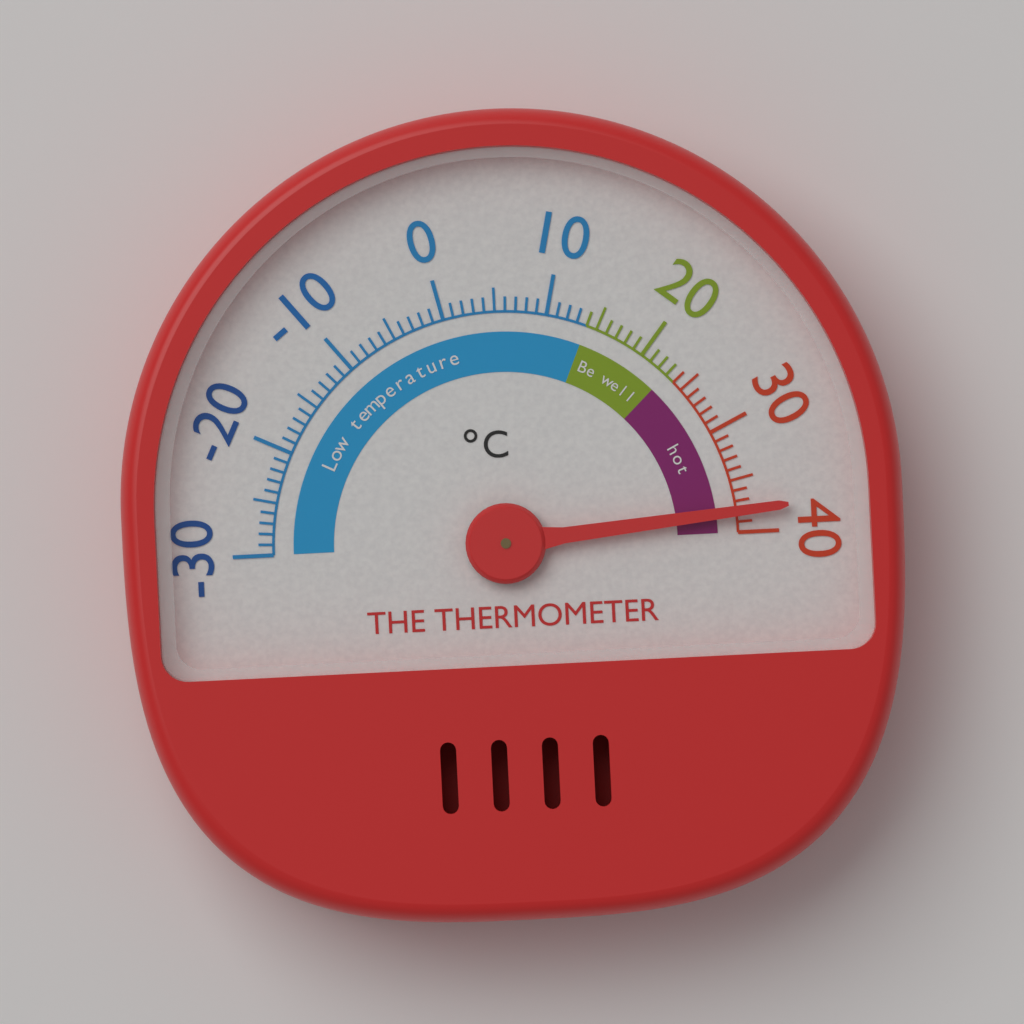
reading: 38 °C
